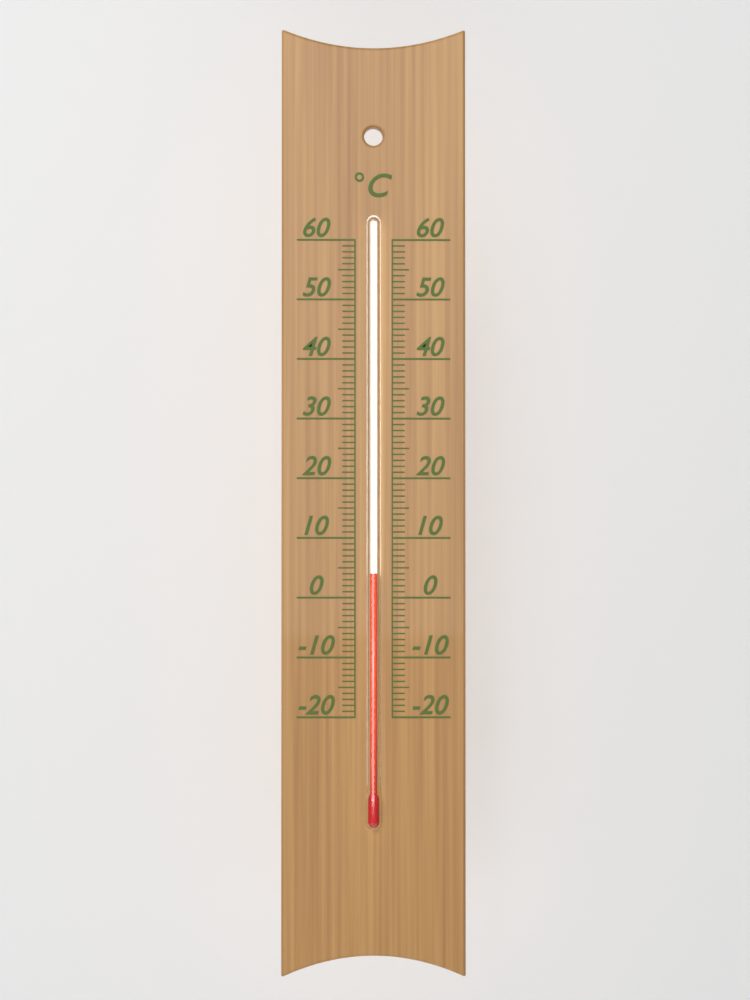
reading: 4 °C
